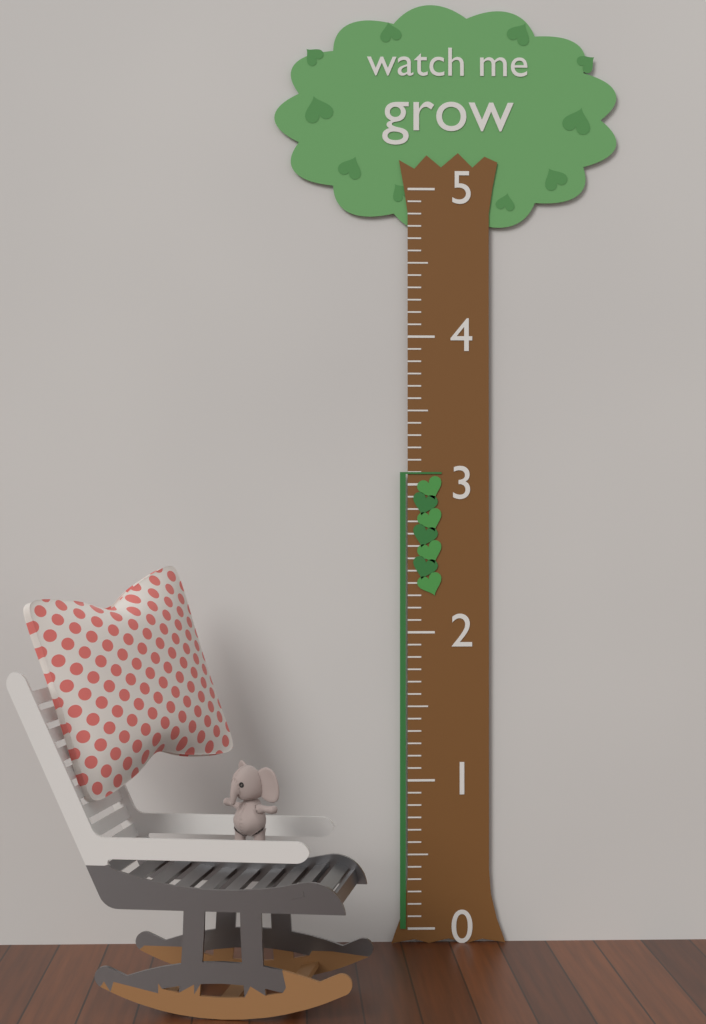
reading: 3.083333 (no unit)
